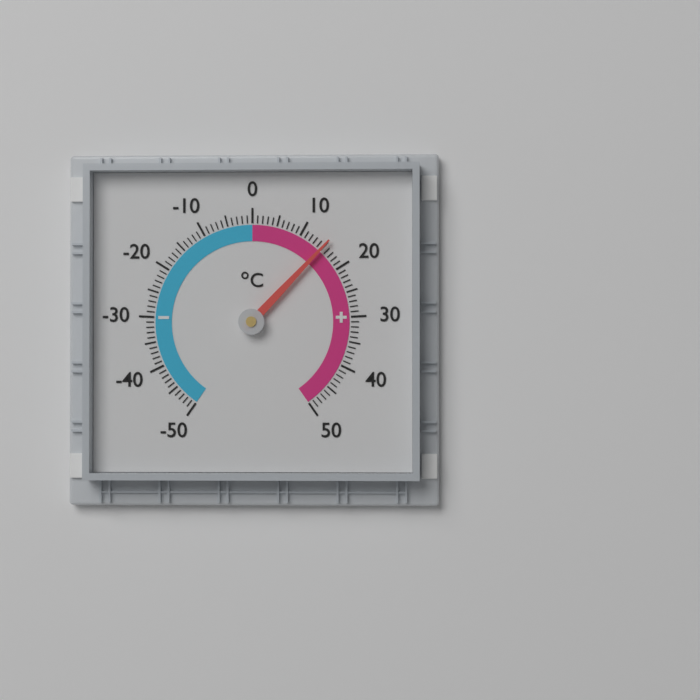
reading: 15 °C
